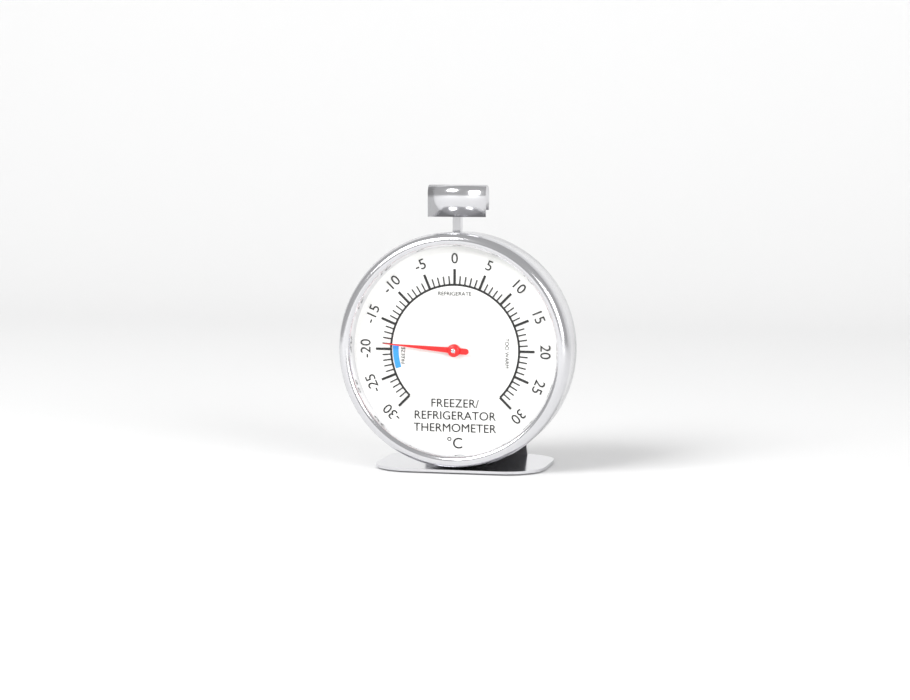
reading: -19 °C
